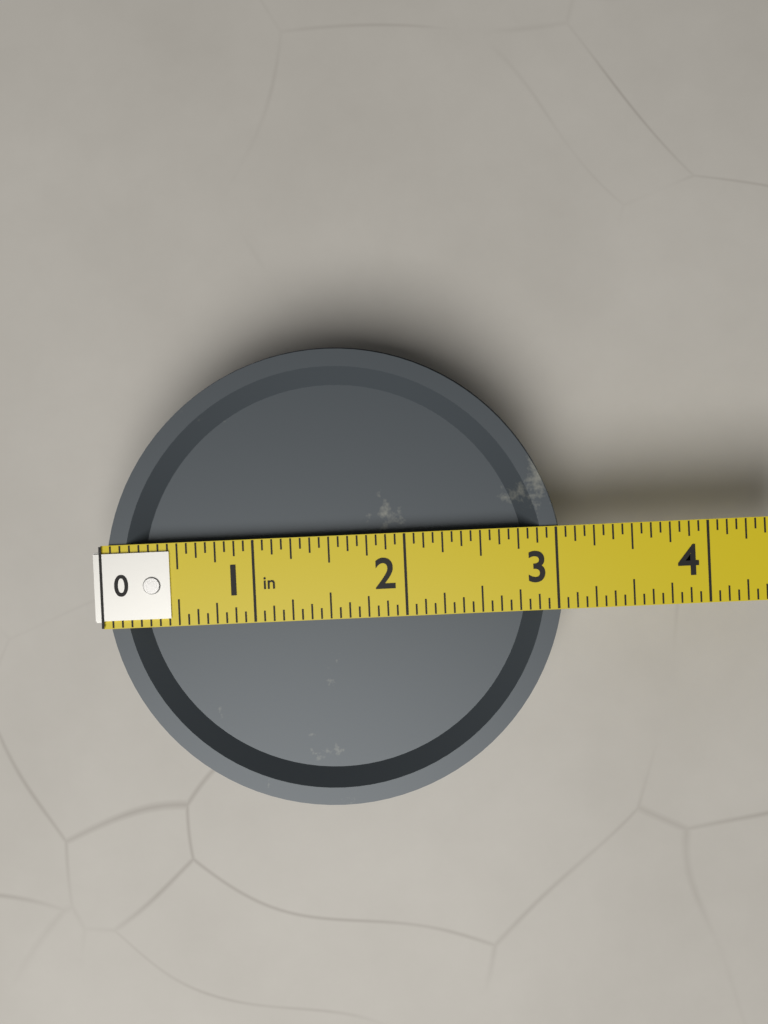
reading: 3.0625 in
